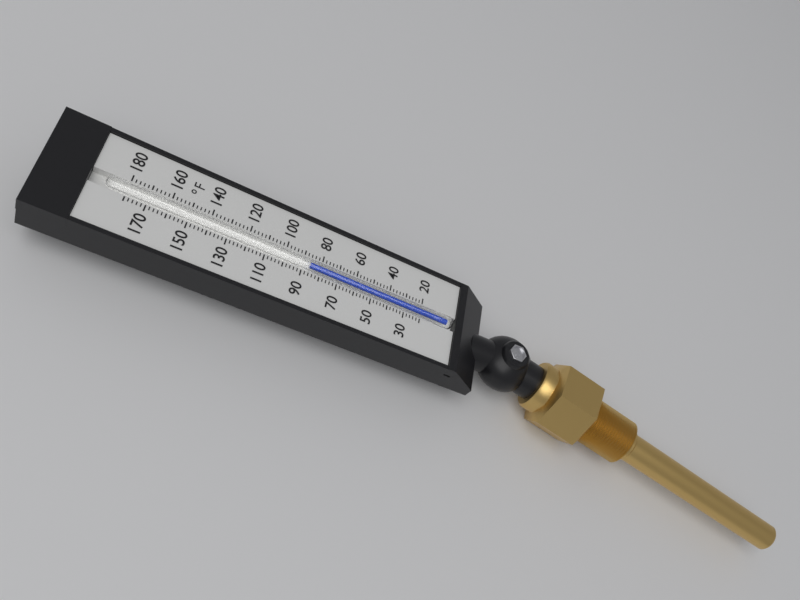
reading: 86 °F
